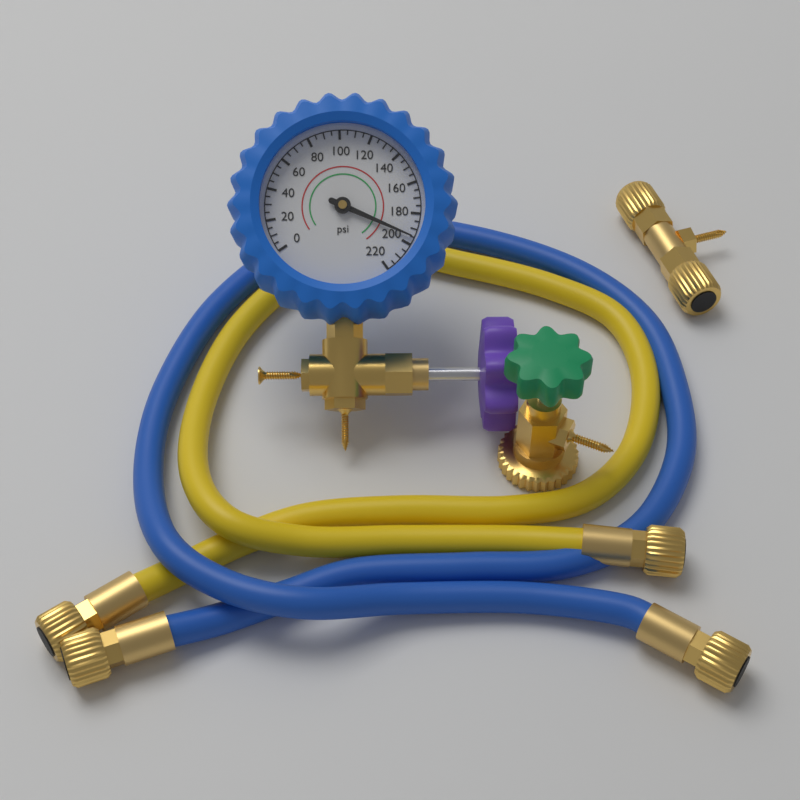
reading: 195 psi
